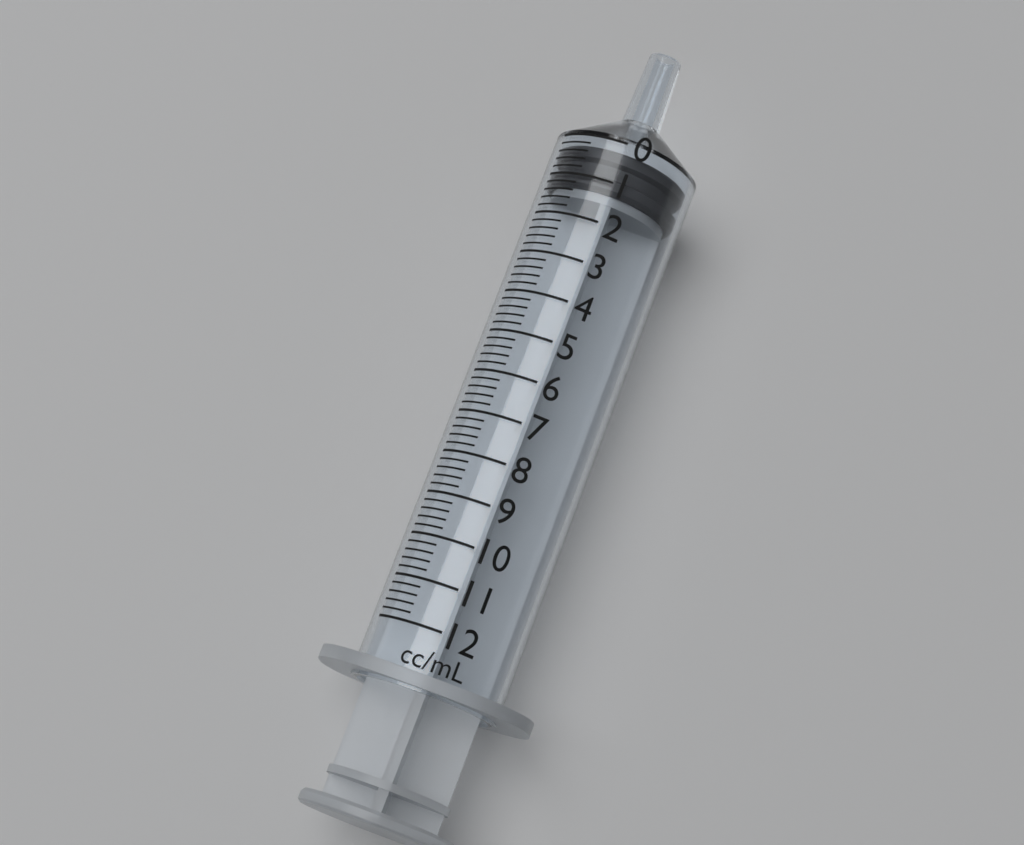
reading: 0.2 ml
